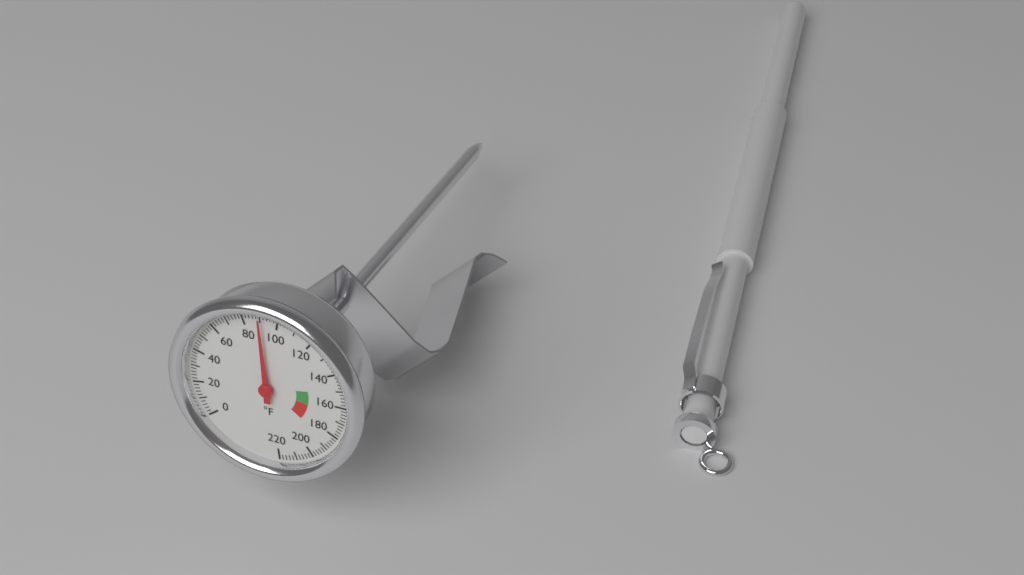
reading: 90 °F
